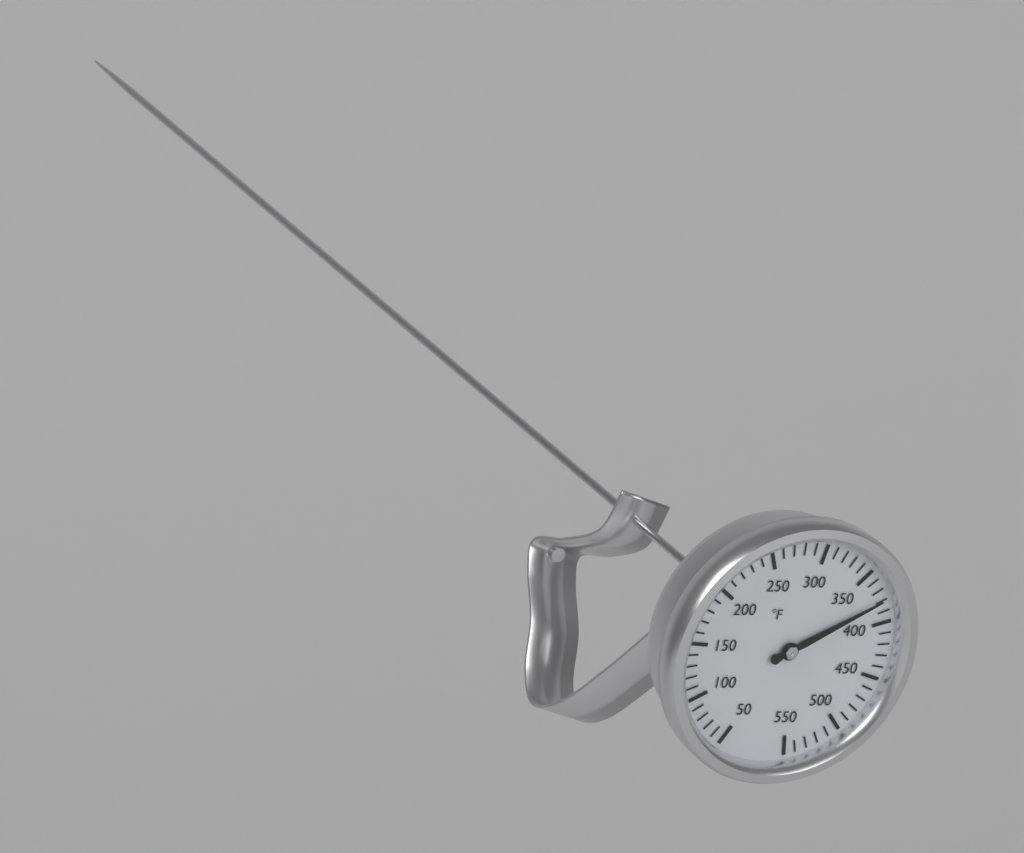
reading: 380 °F
